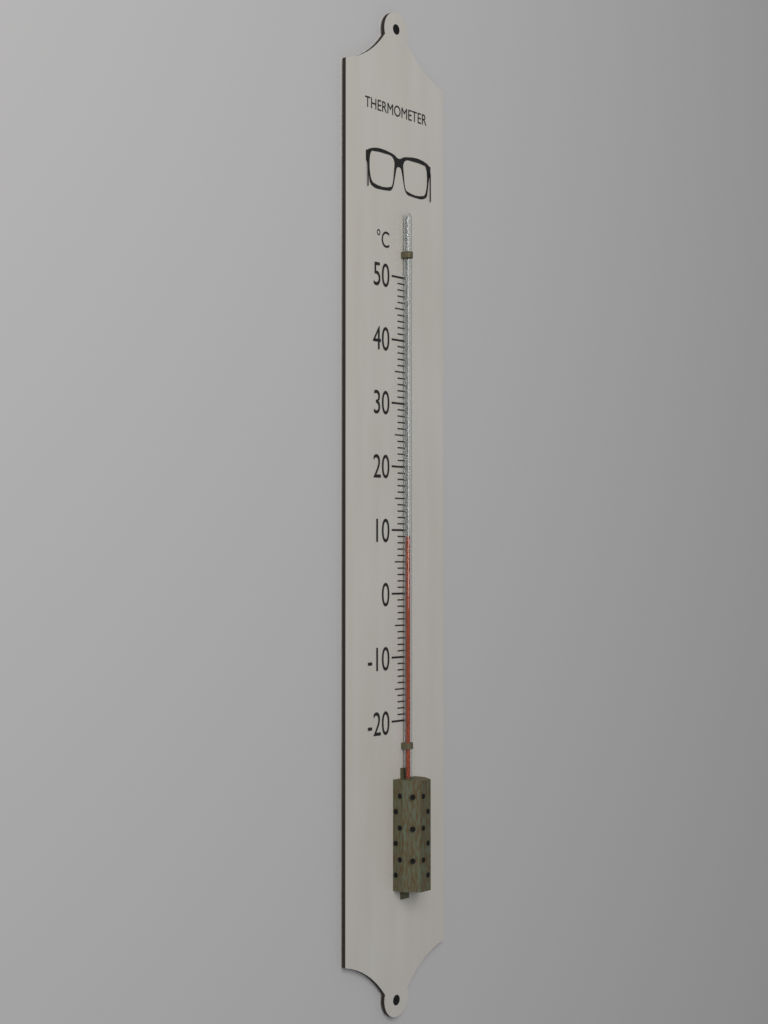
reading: 9 °C
